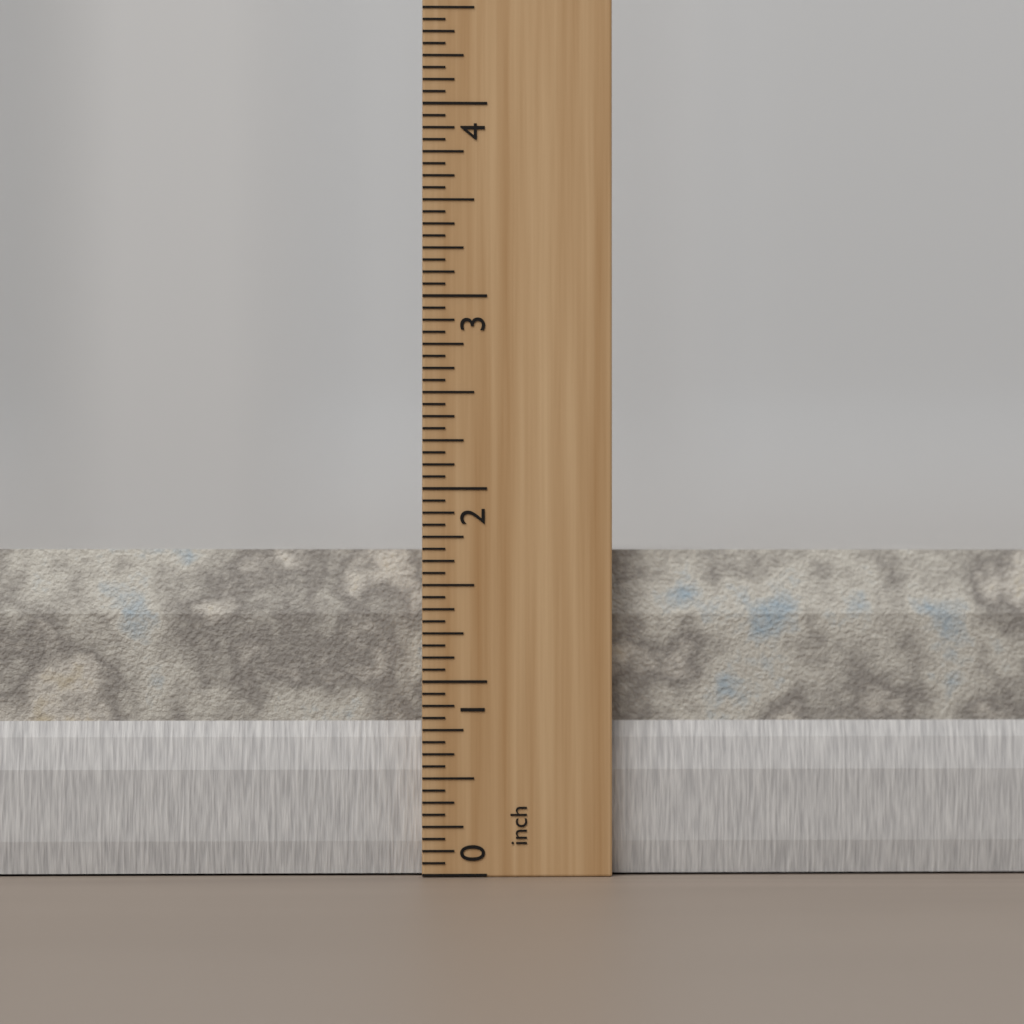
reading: 1.6875 inch
